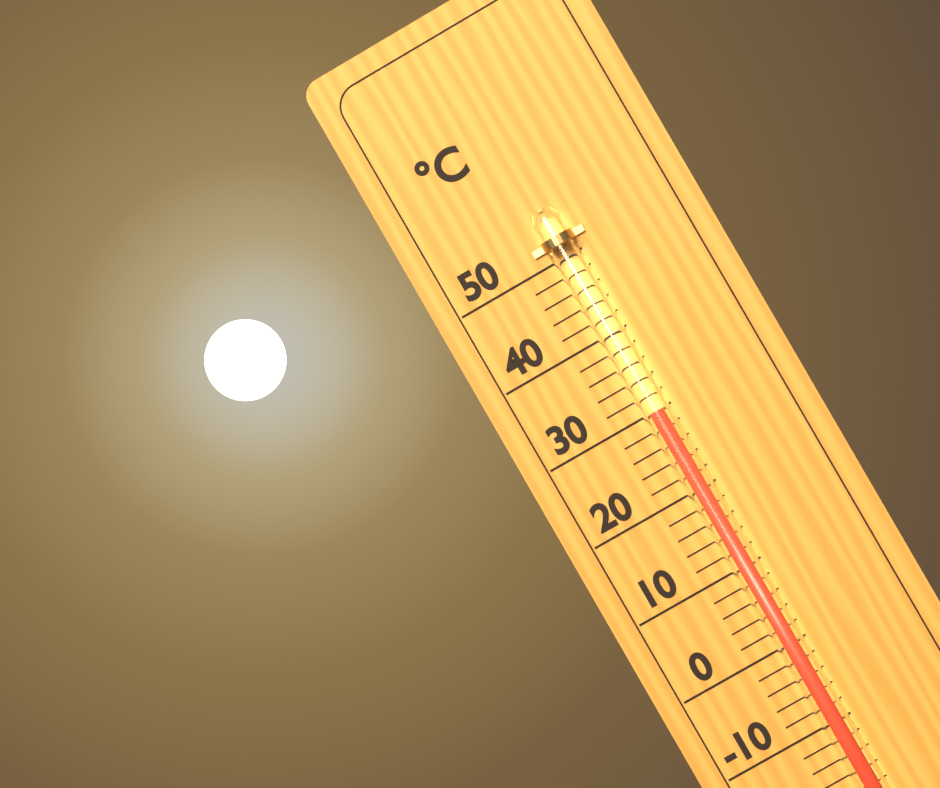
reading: 30 °C
